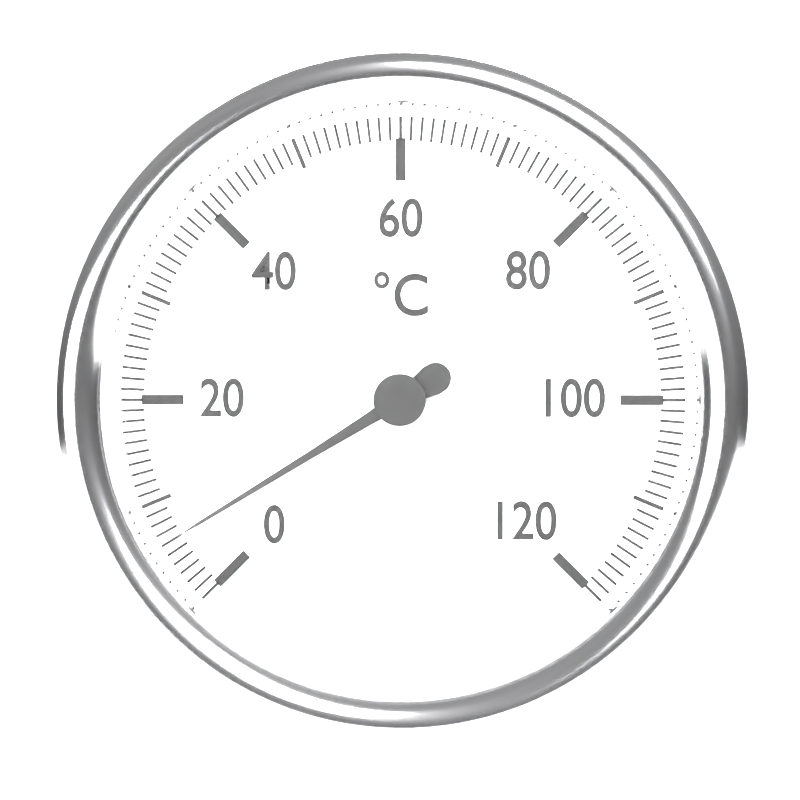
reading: 6 °C
